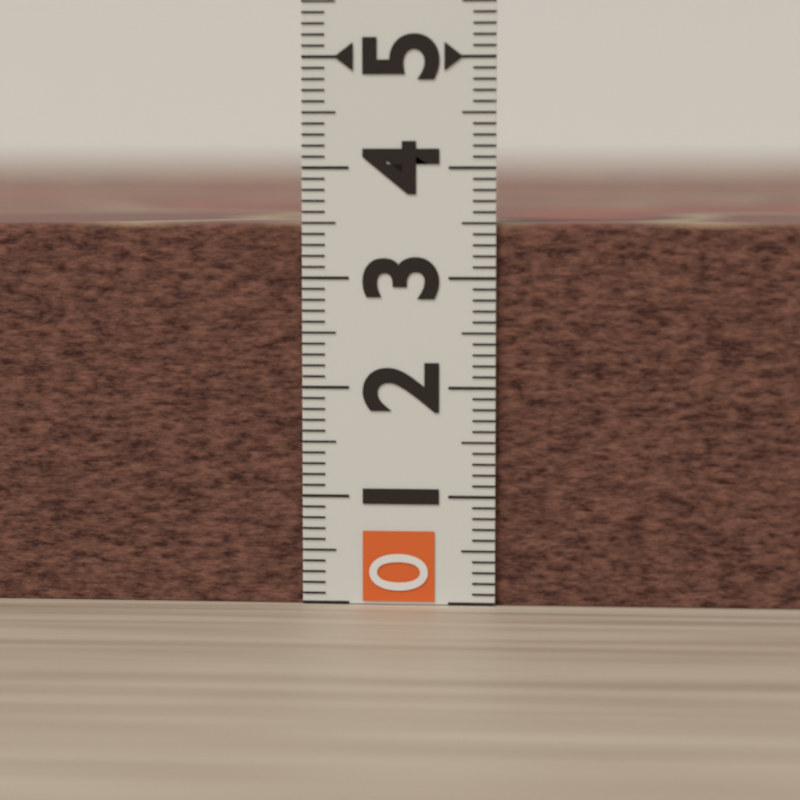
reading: 3.5 (no unit)
